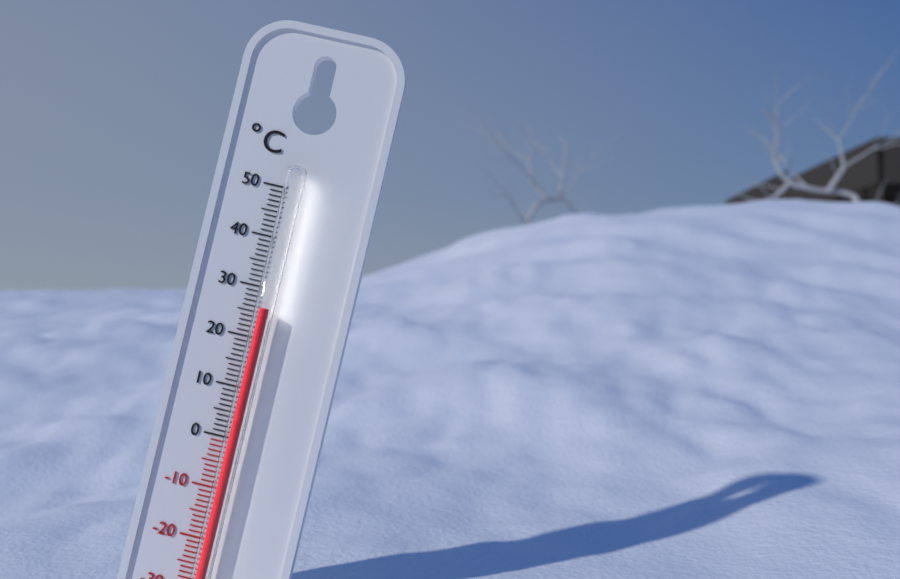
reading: 26 °C
